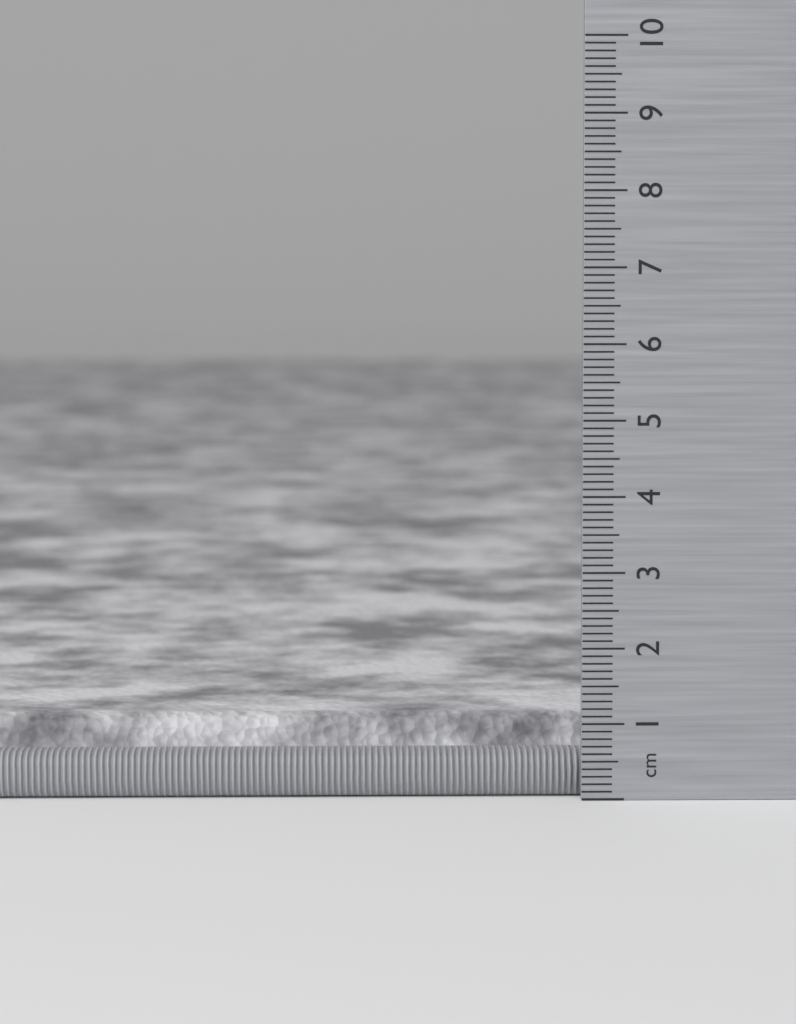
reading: 1.0 cm
